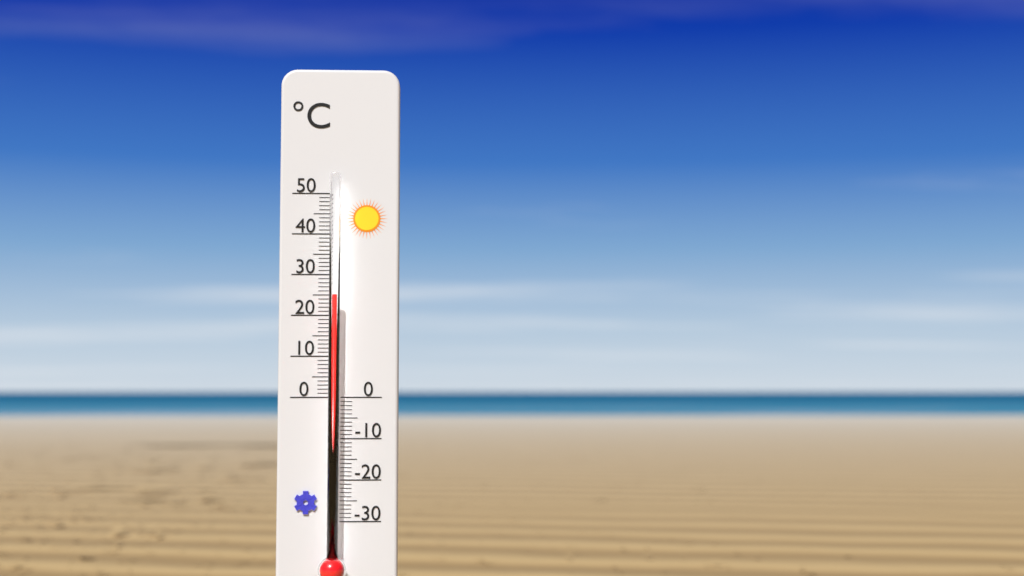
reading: 25 °C
